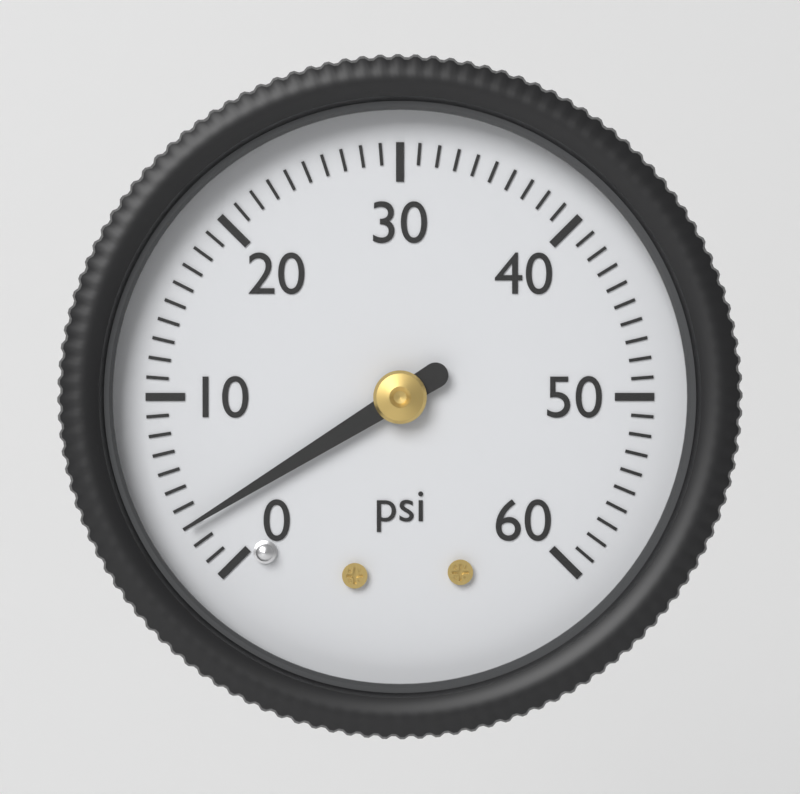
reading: 3 psi
